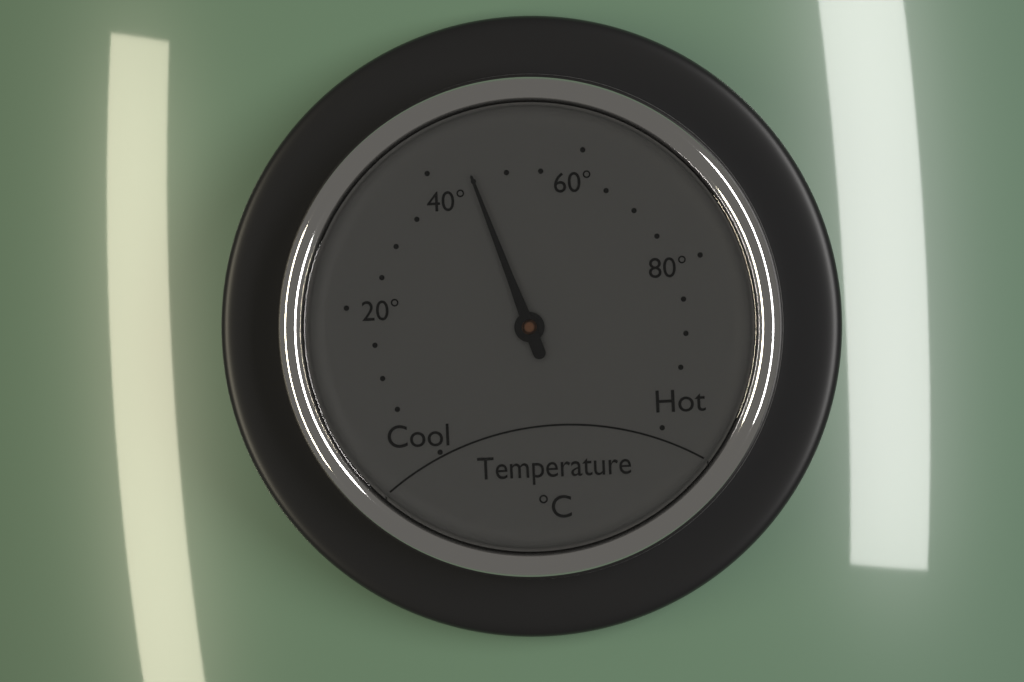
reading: 45 °C
